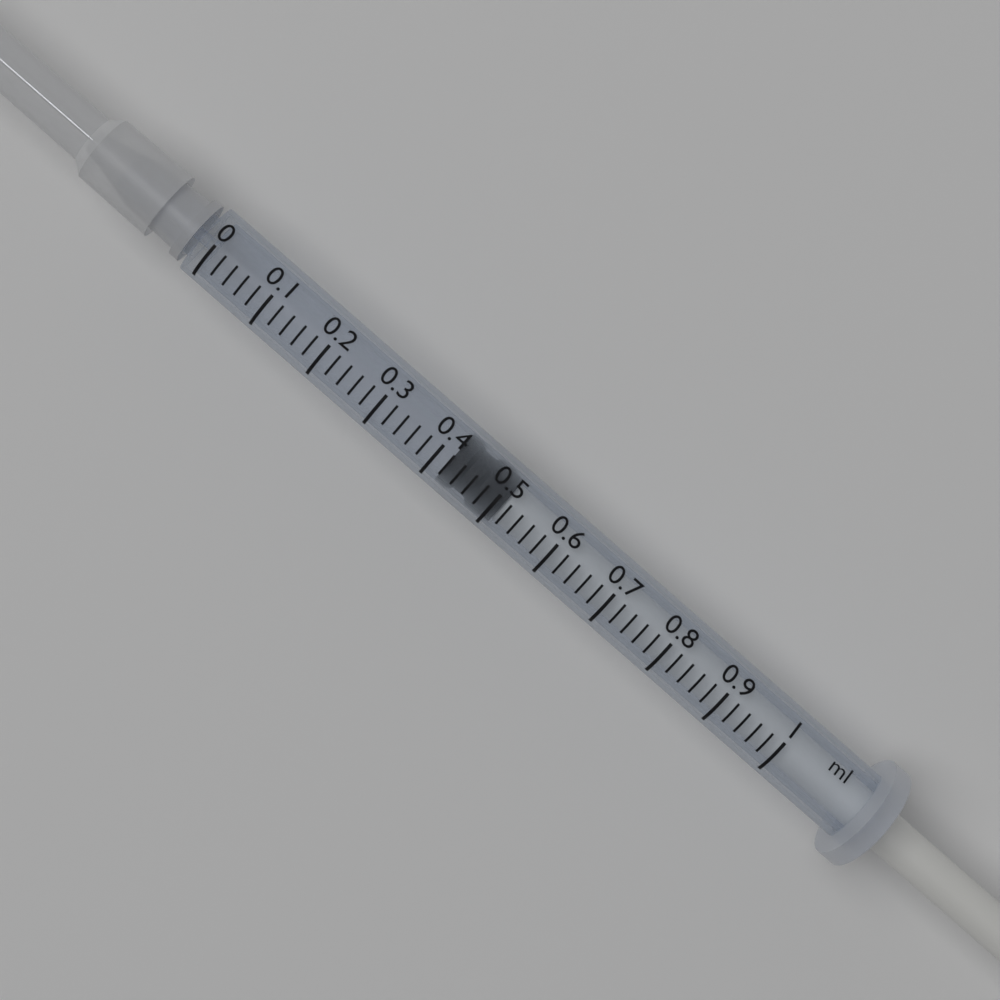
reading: 0.42 ml
